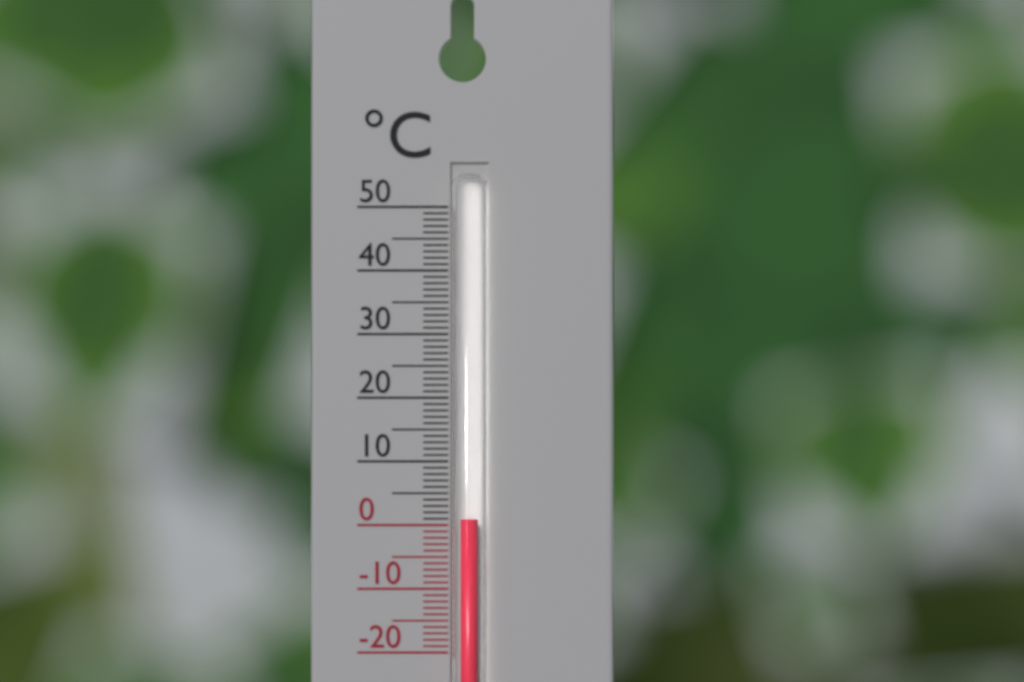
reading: 1 °C
